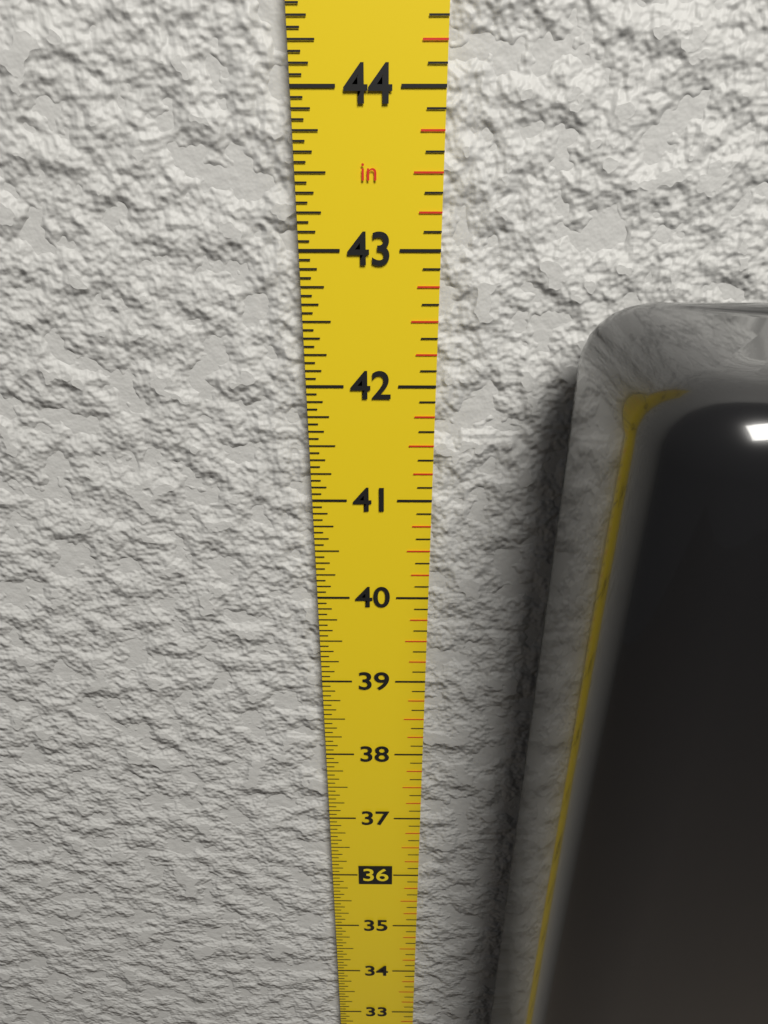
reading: 42.7500 in
